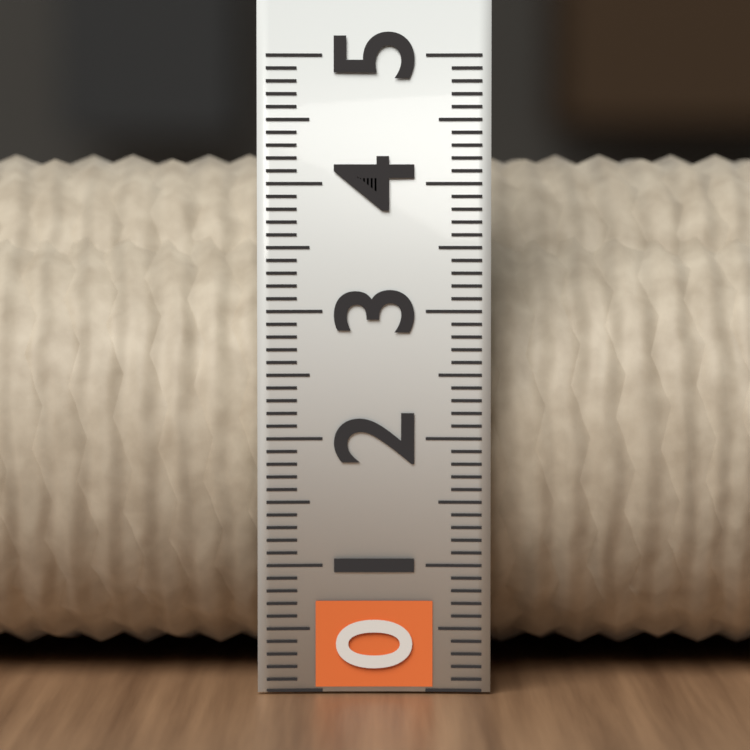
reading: 4.3 (no unit)
